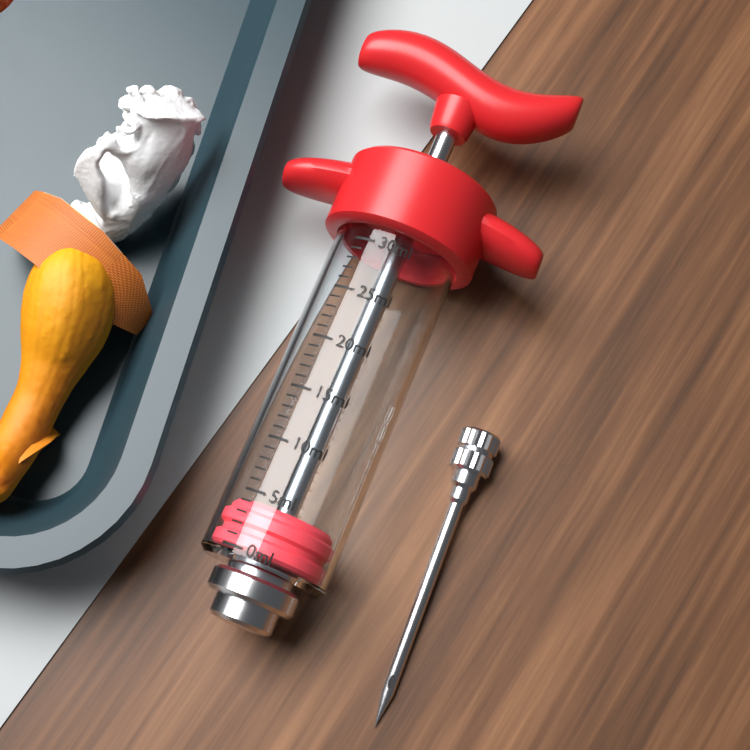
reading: 0 ml
